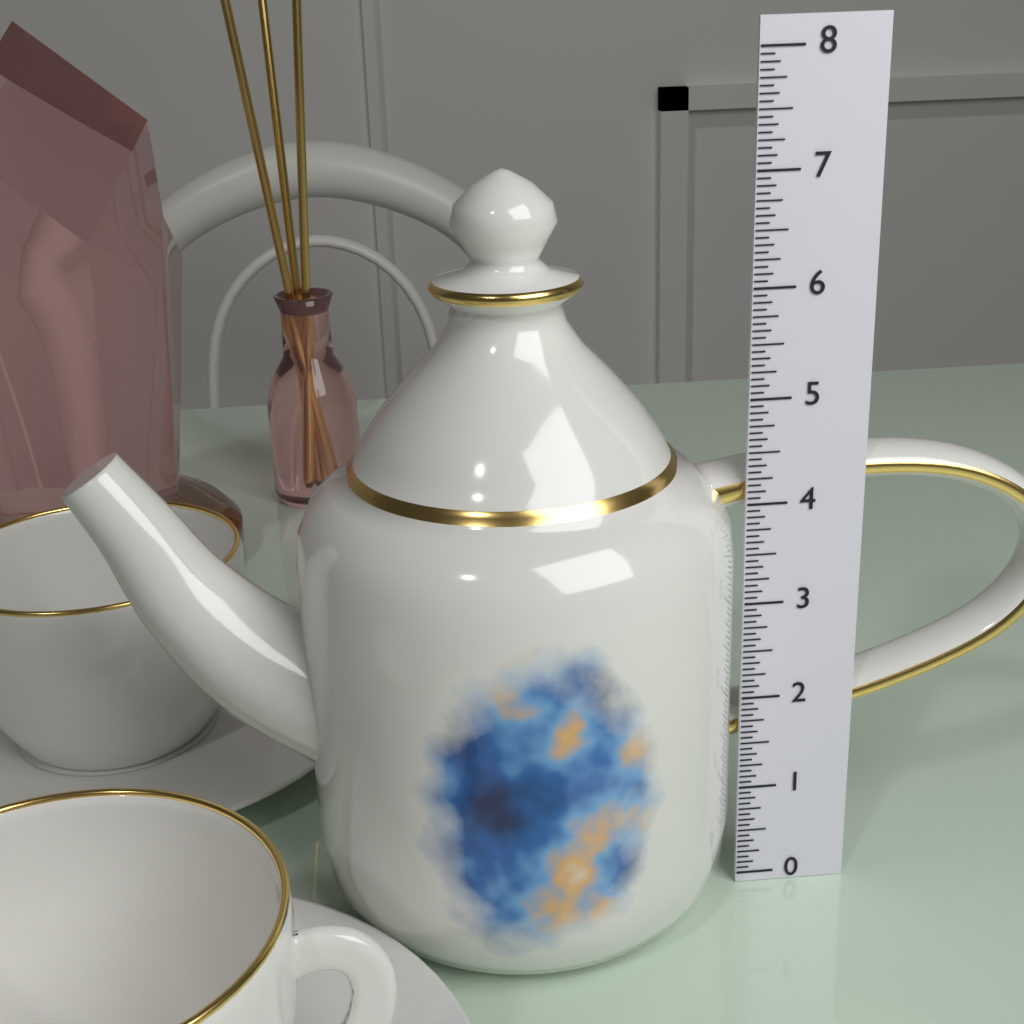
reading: 7.0625 (no unit)
